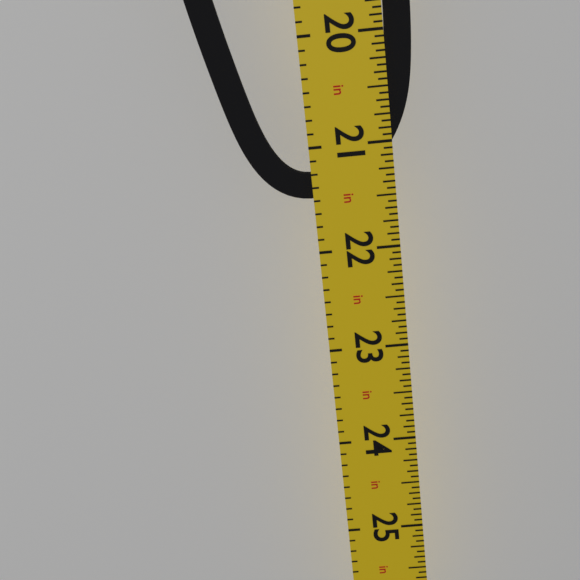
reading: 21.5000 in
